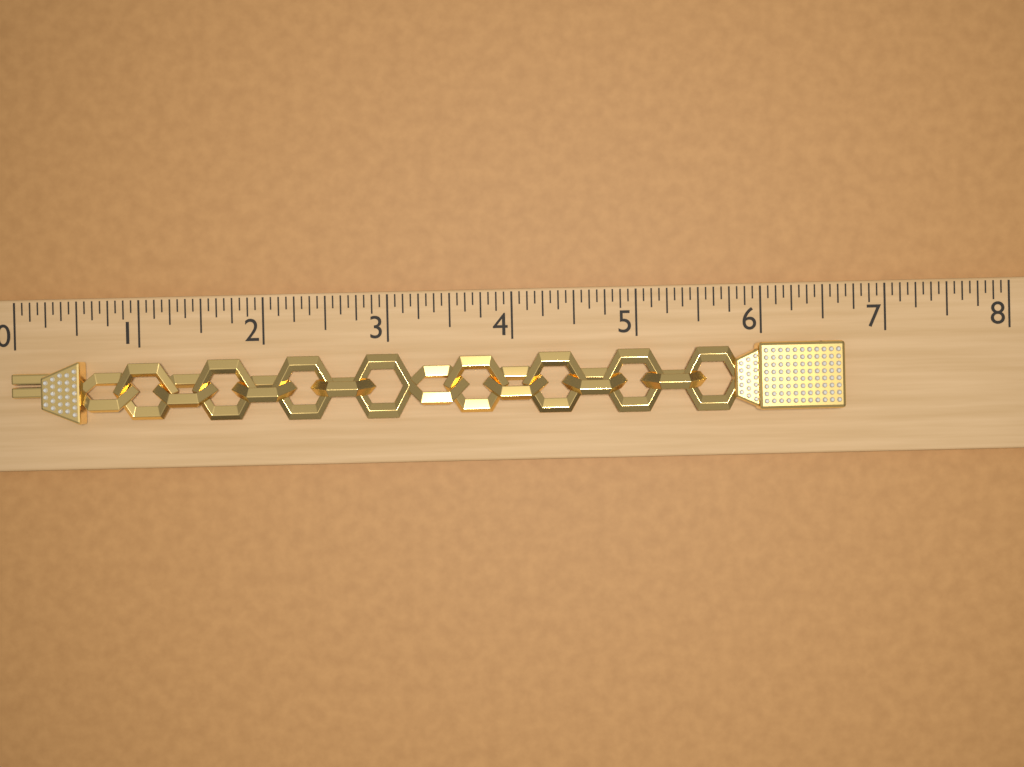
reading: 6.6250 (no unit)
